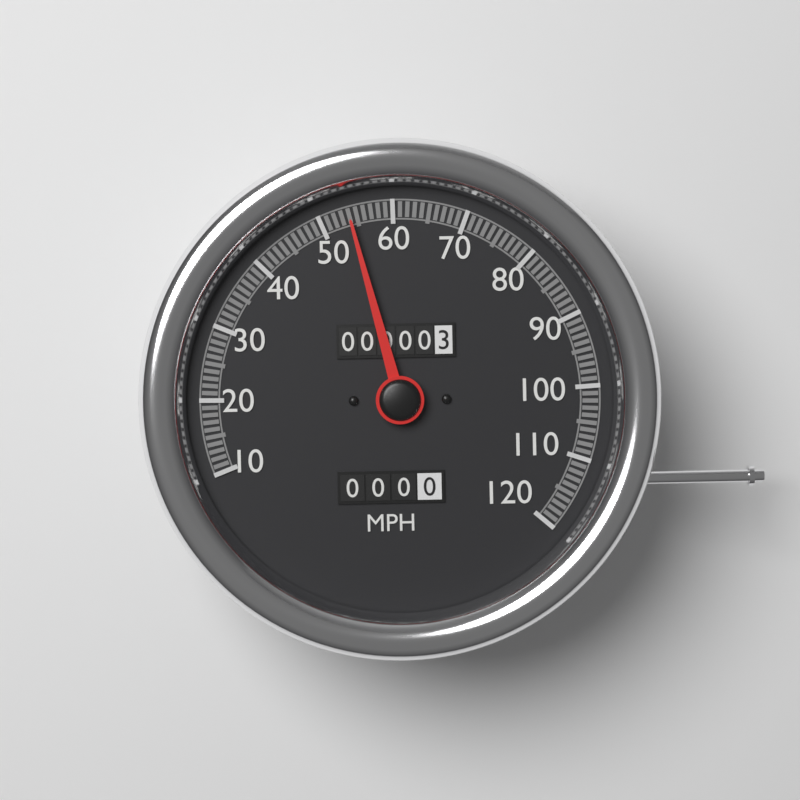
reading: 54 MPH
